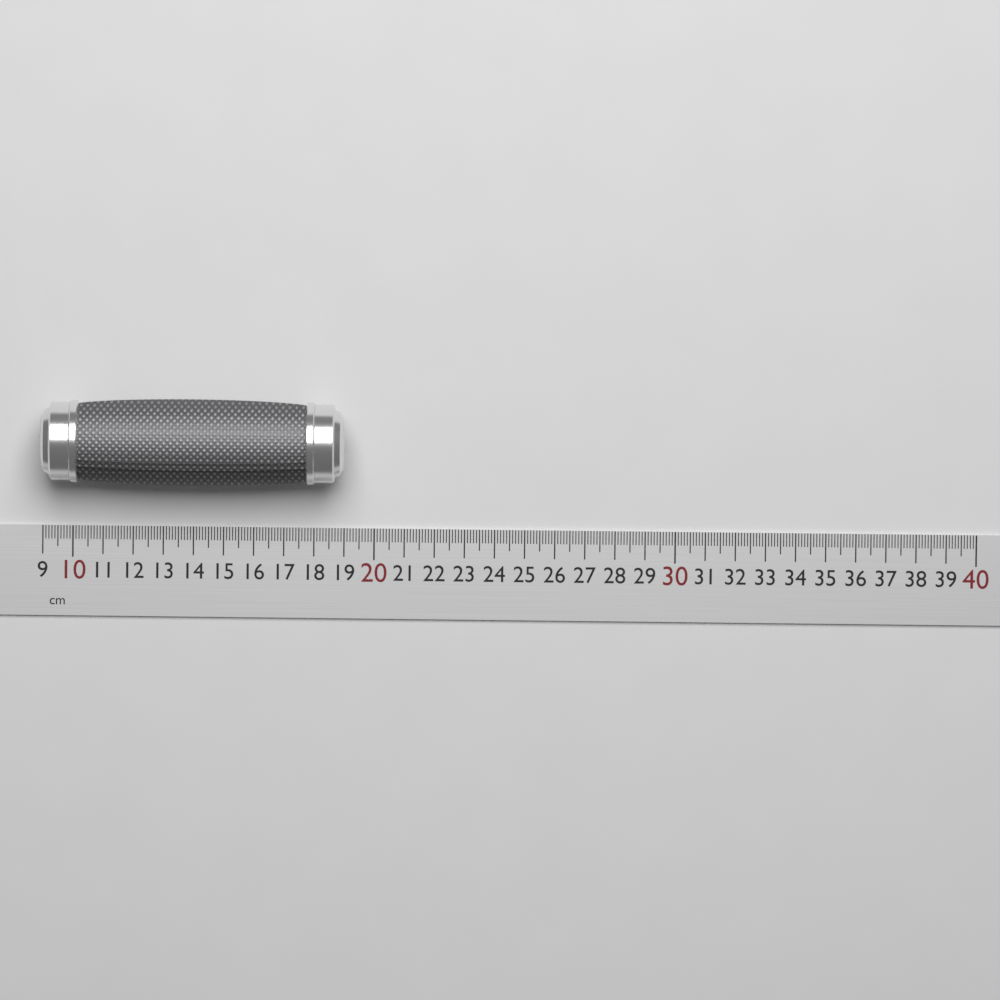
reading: 19.0 cm
